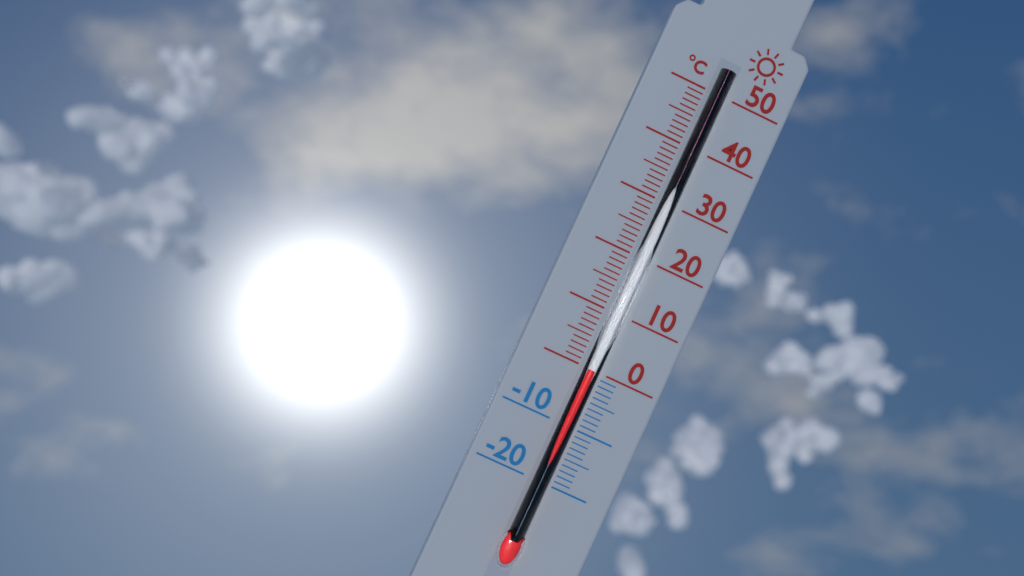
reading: 0 °C
